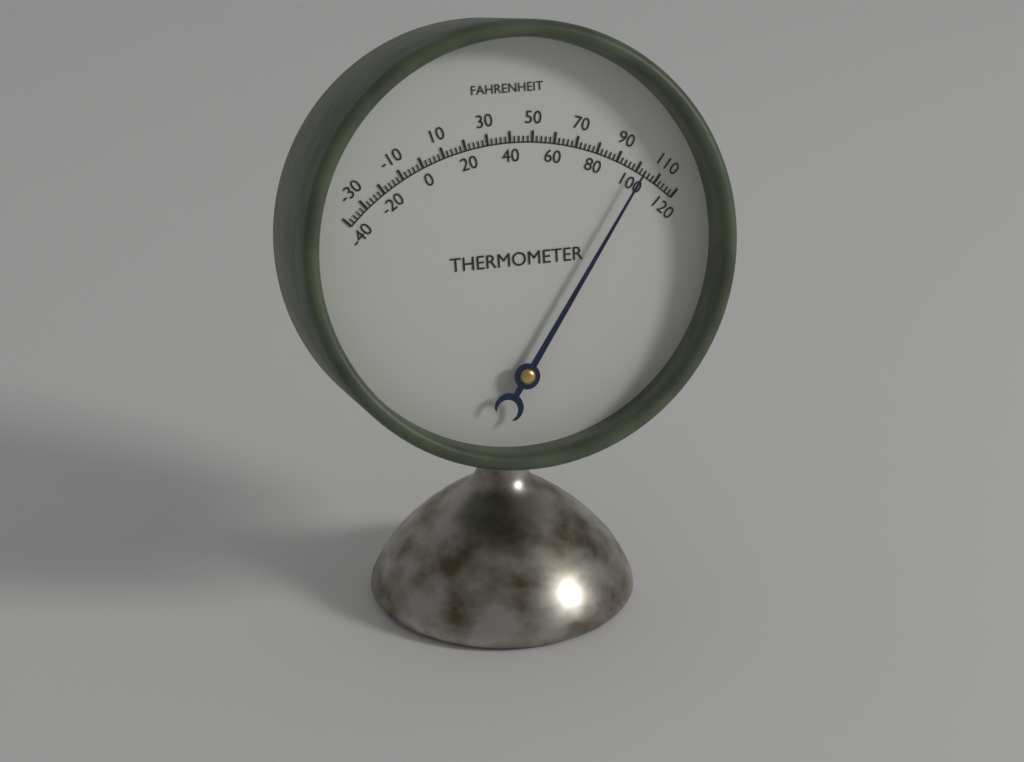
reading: 102 °F
